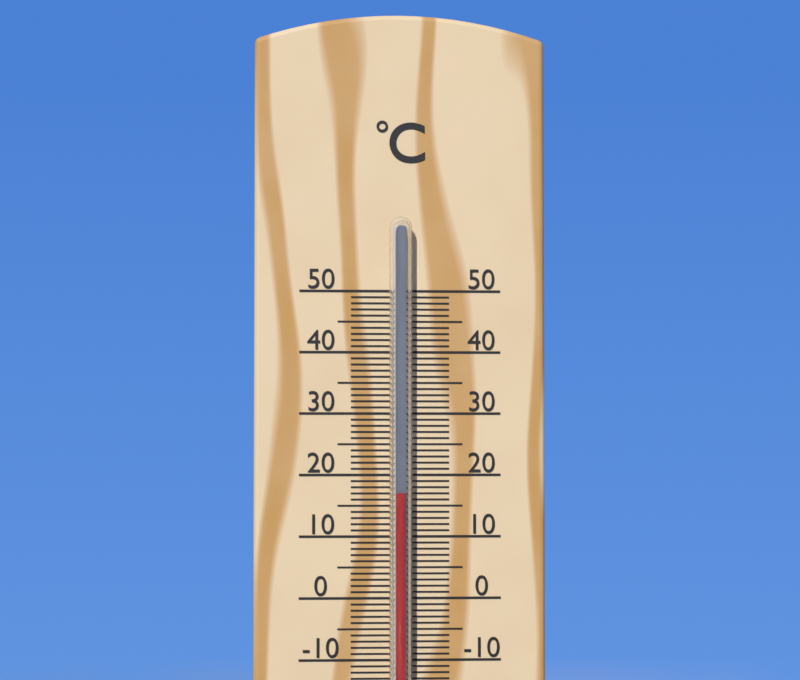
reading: 17 °C
